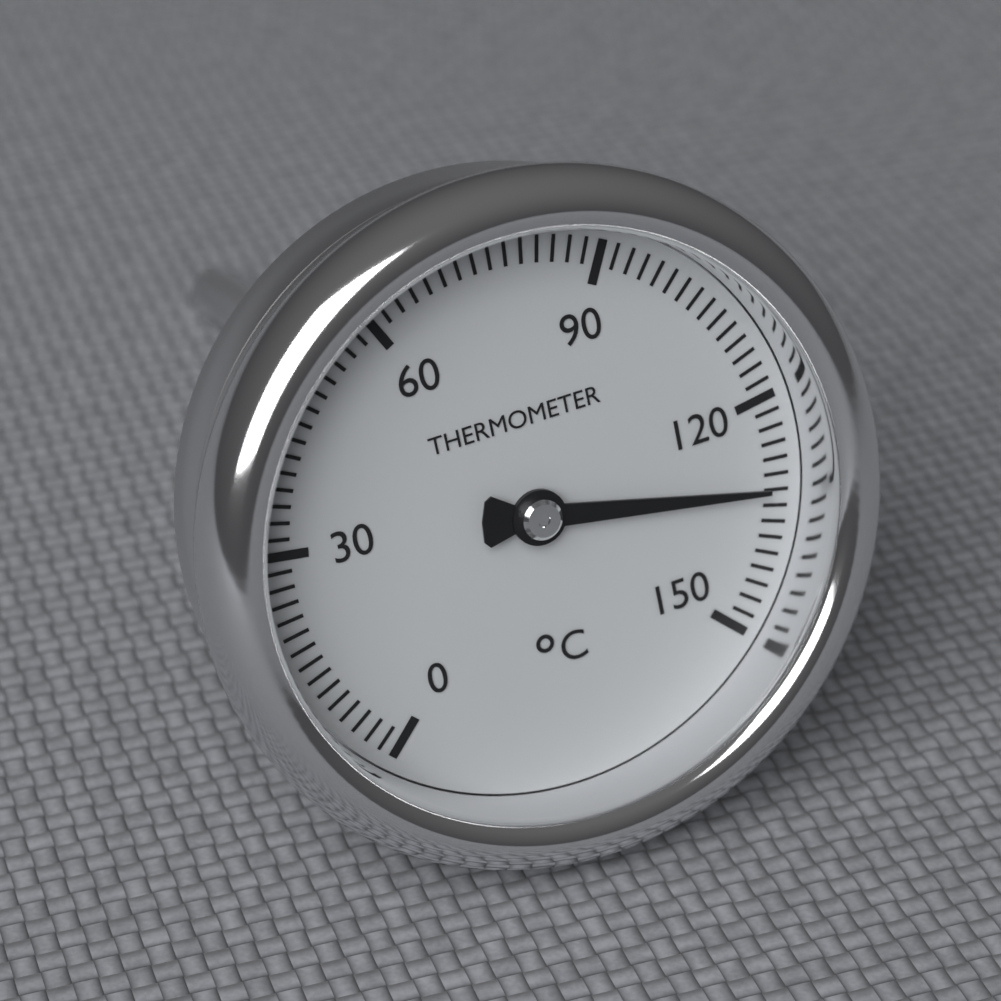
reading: 132 °C
